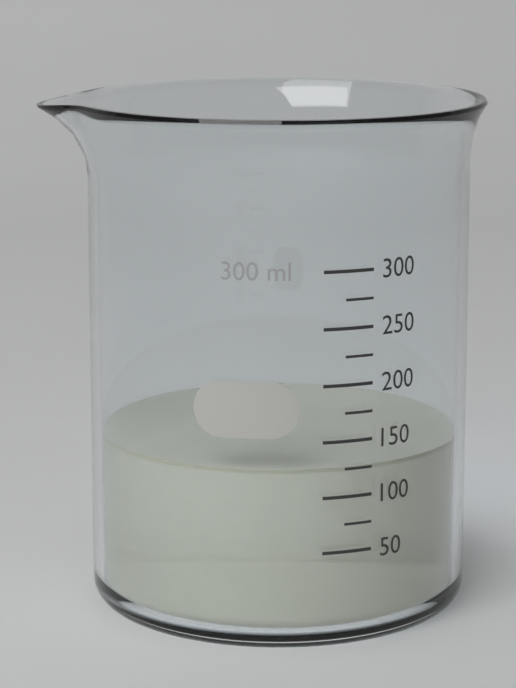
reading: 125 ml
